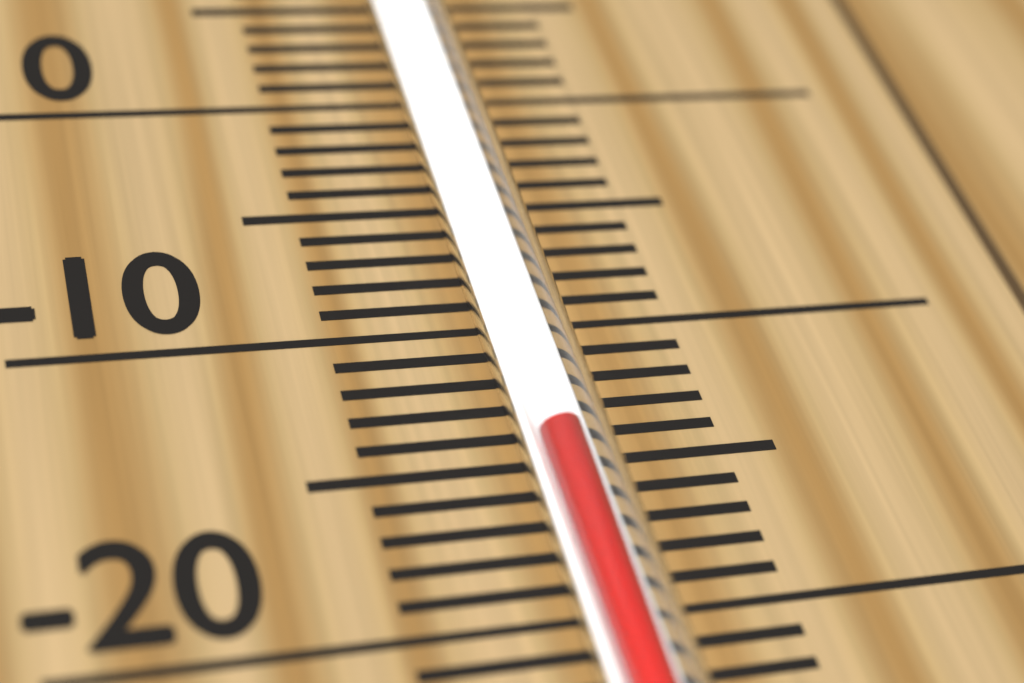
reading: -15 °C
